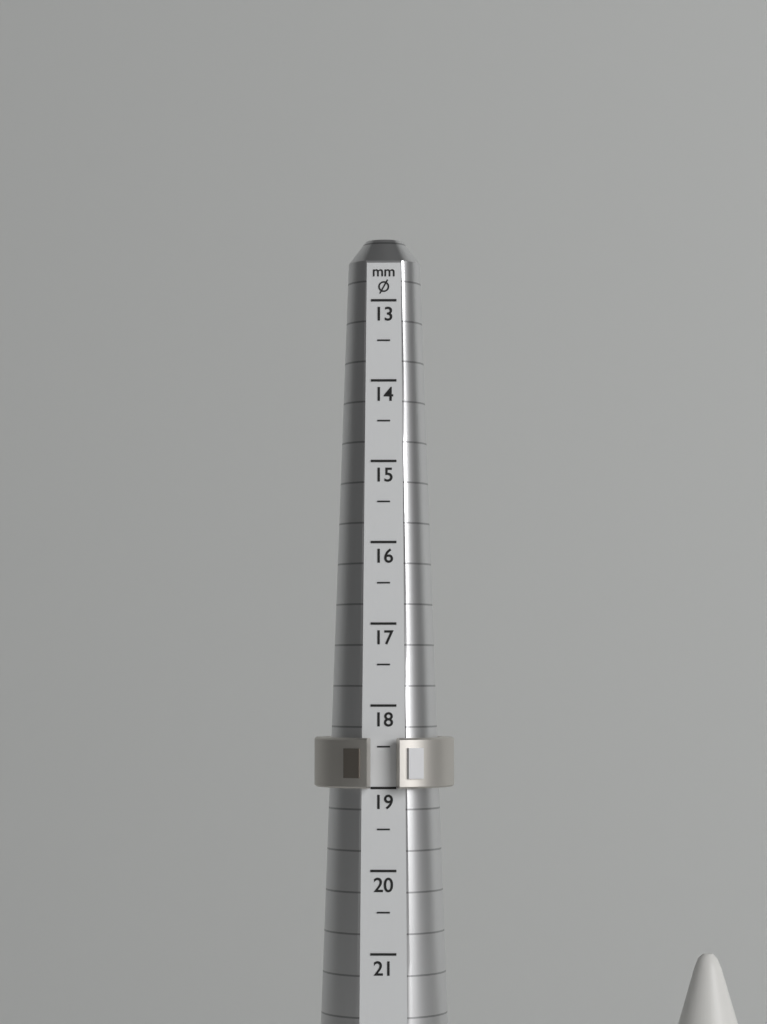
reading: 19.0 mm
